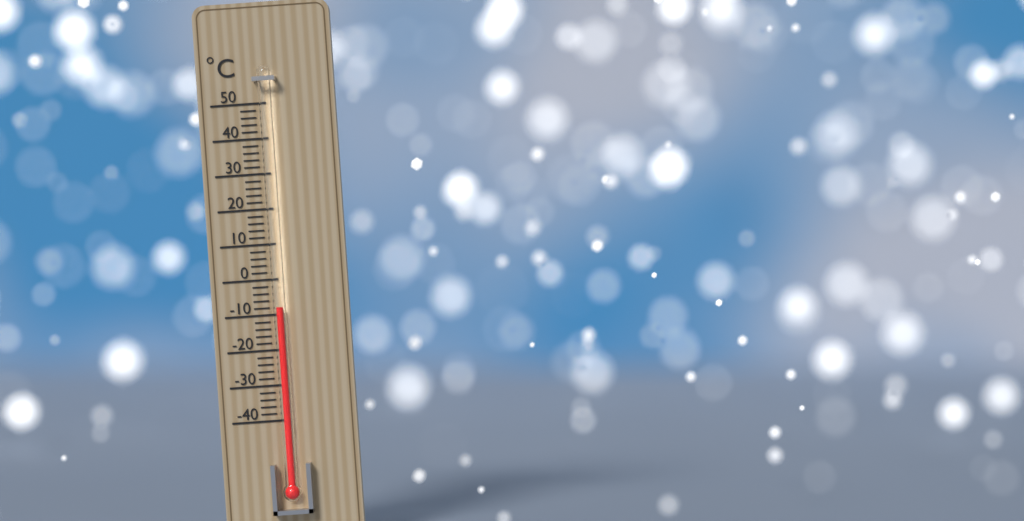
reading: -8 °C
